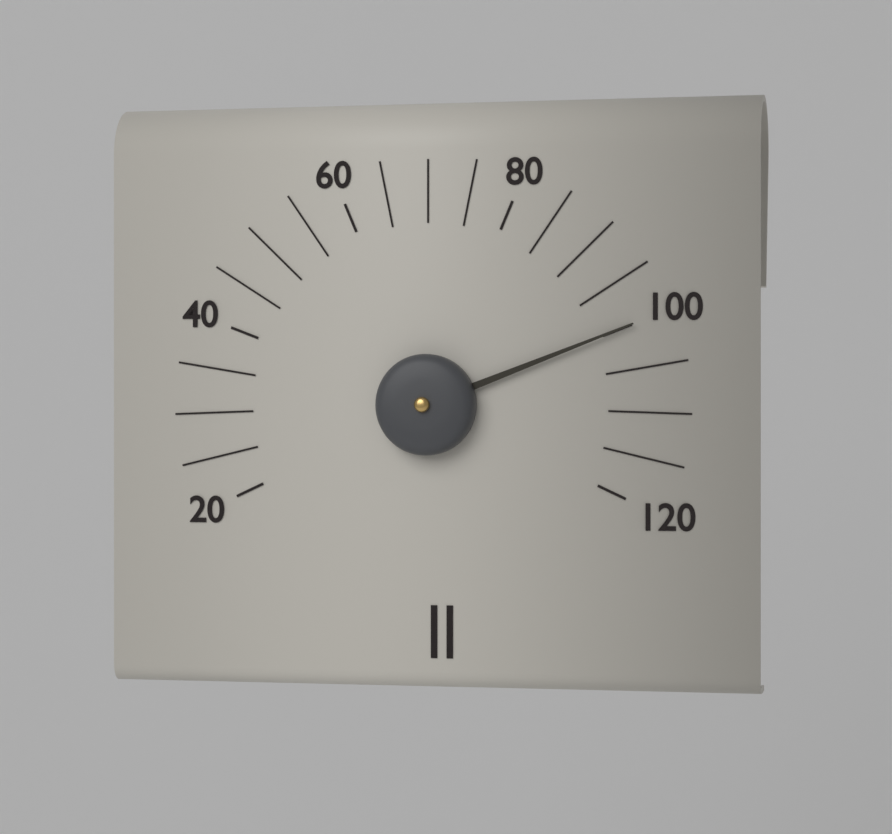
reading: 100 (no unit)
